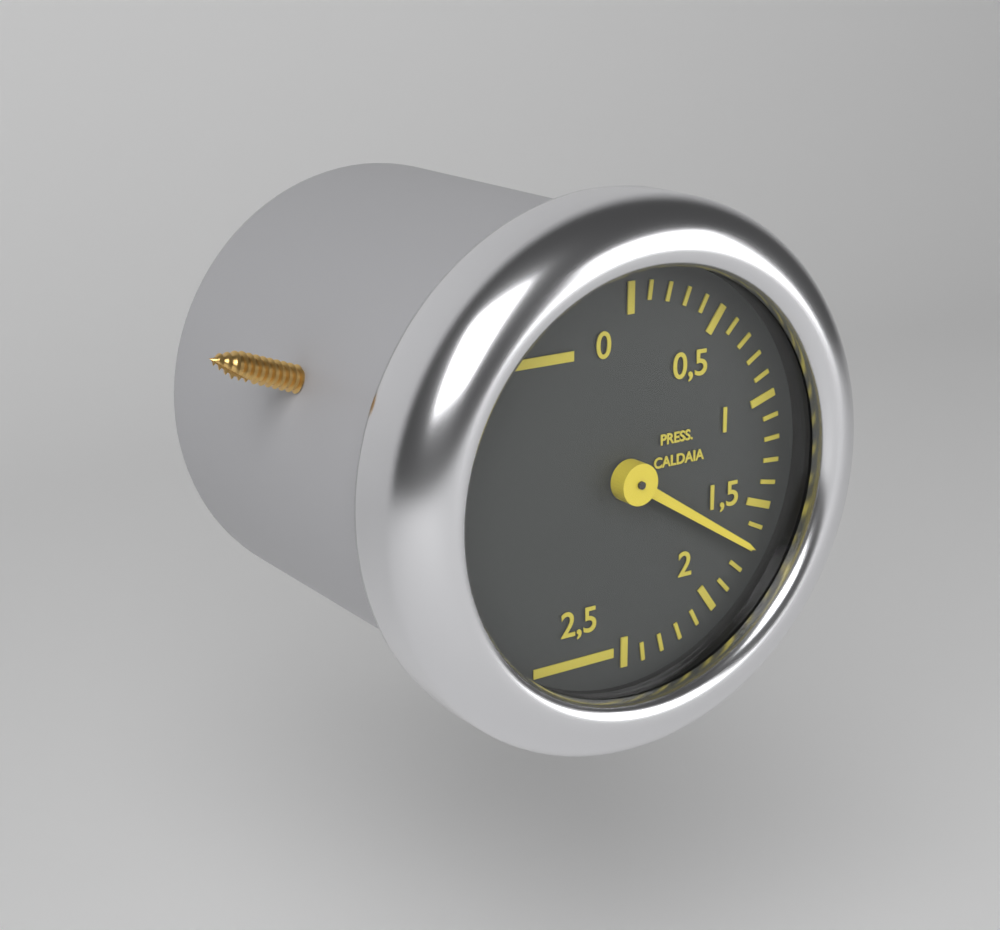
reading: 1.7 (no unit)
